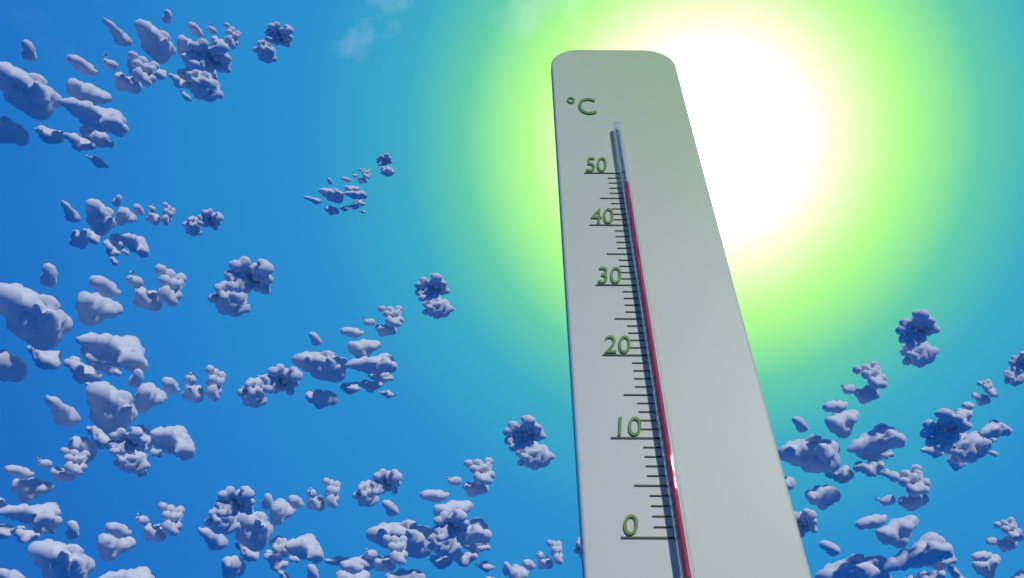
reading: 47 °C
